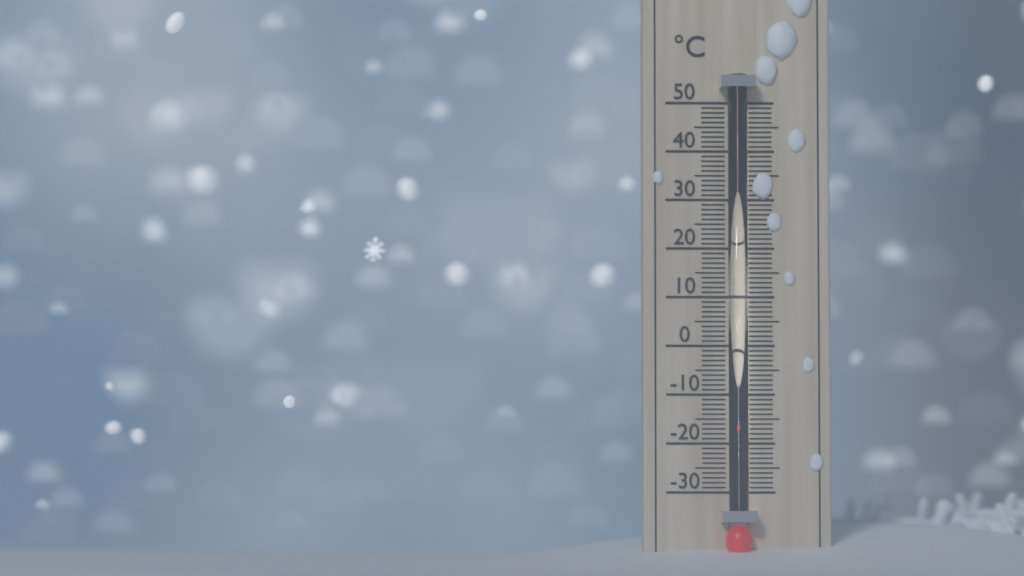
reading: -16 °C
